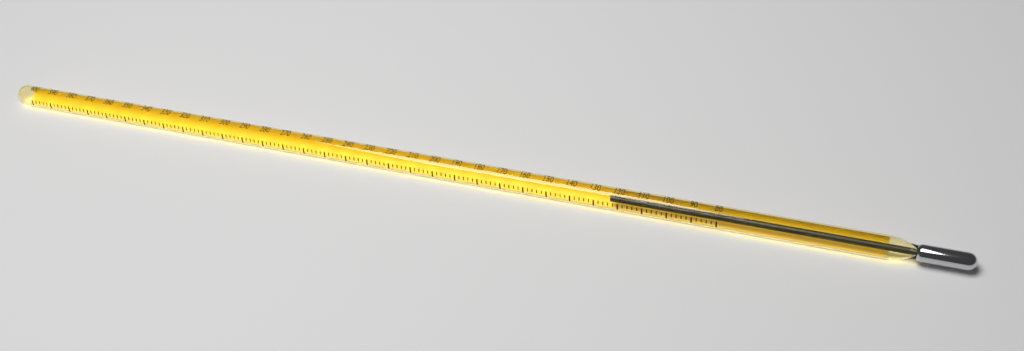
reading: 124 (no unit)
